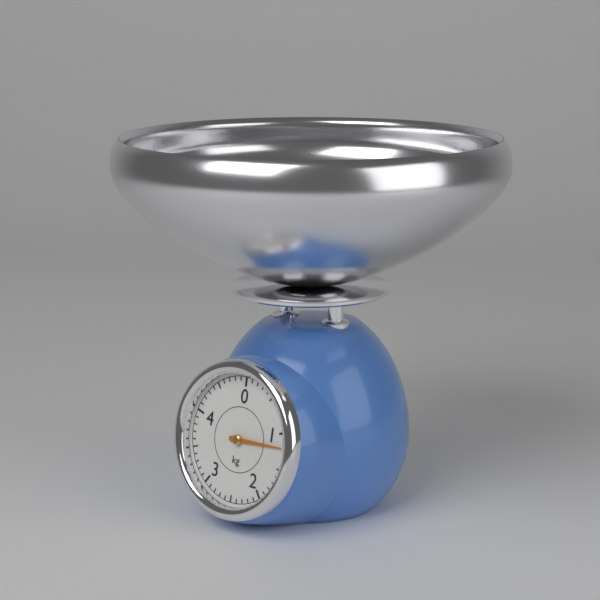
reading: 1.2 kg
